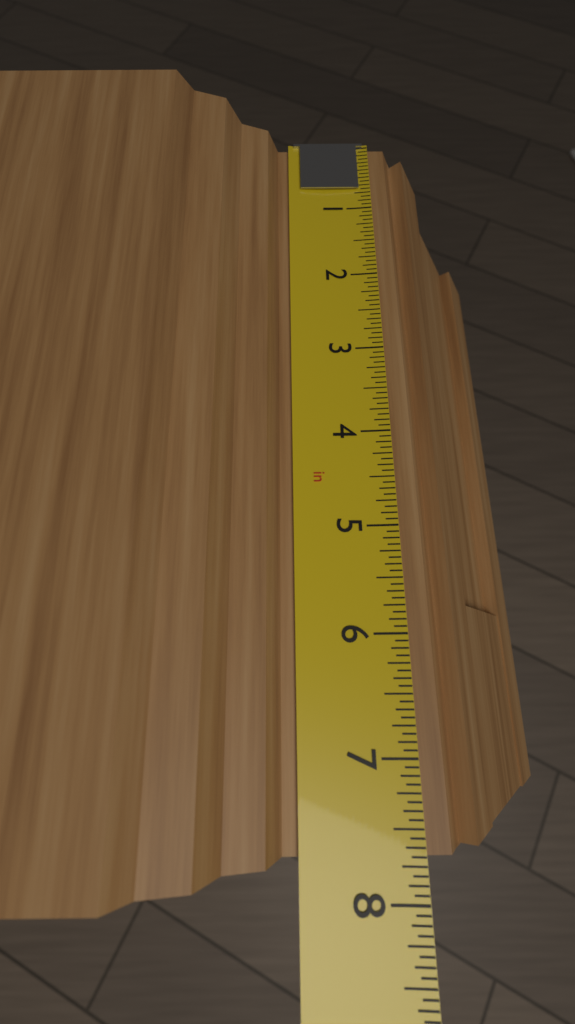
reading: 7.6875 in
